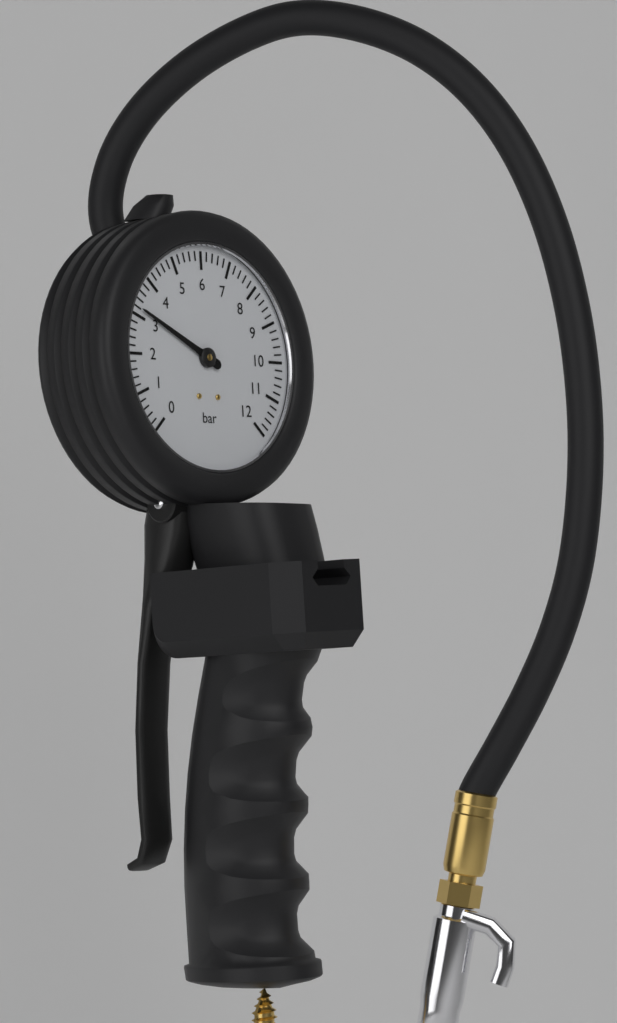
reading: 3.2 bar
